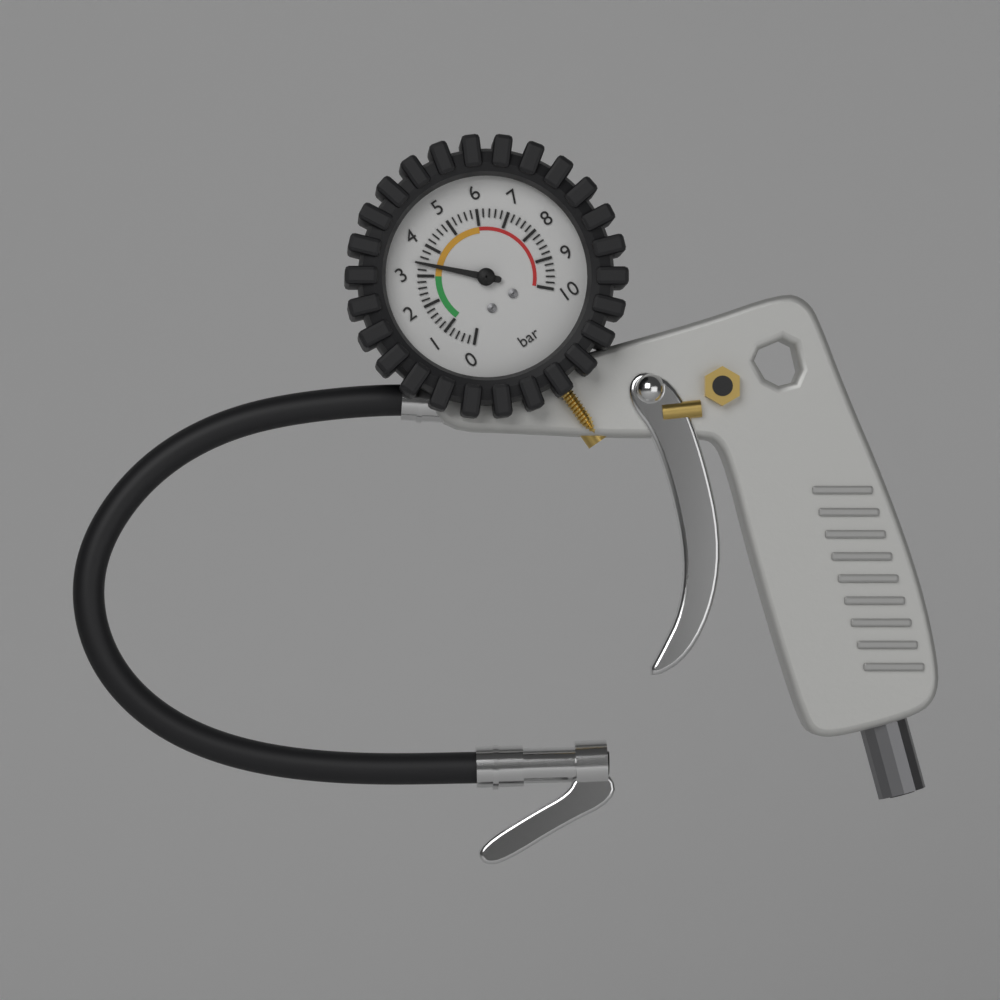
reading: 3.4 bar
